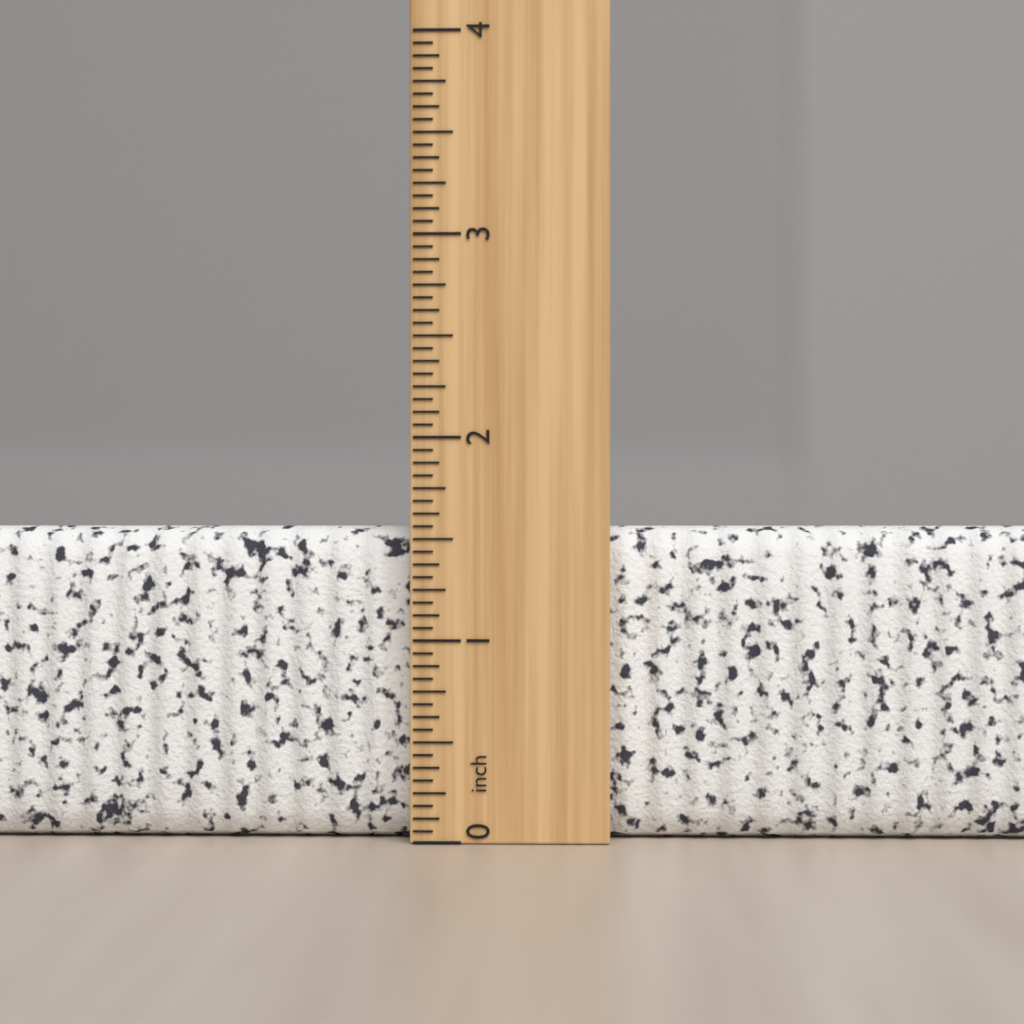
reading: 1.5625 inch
